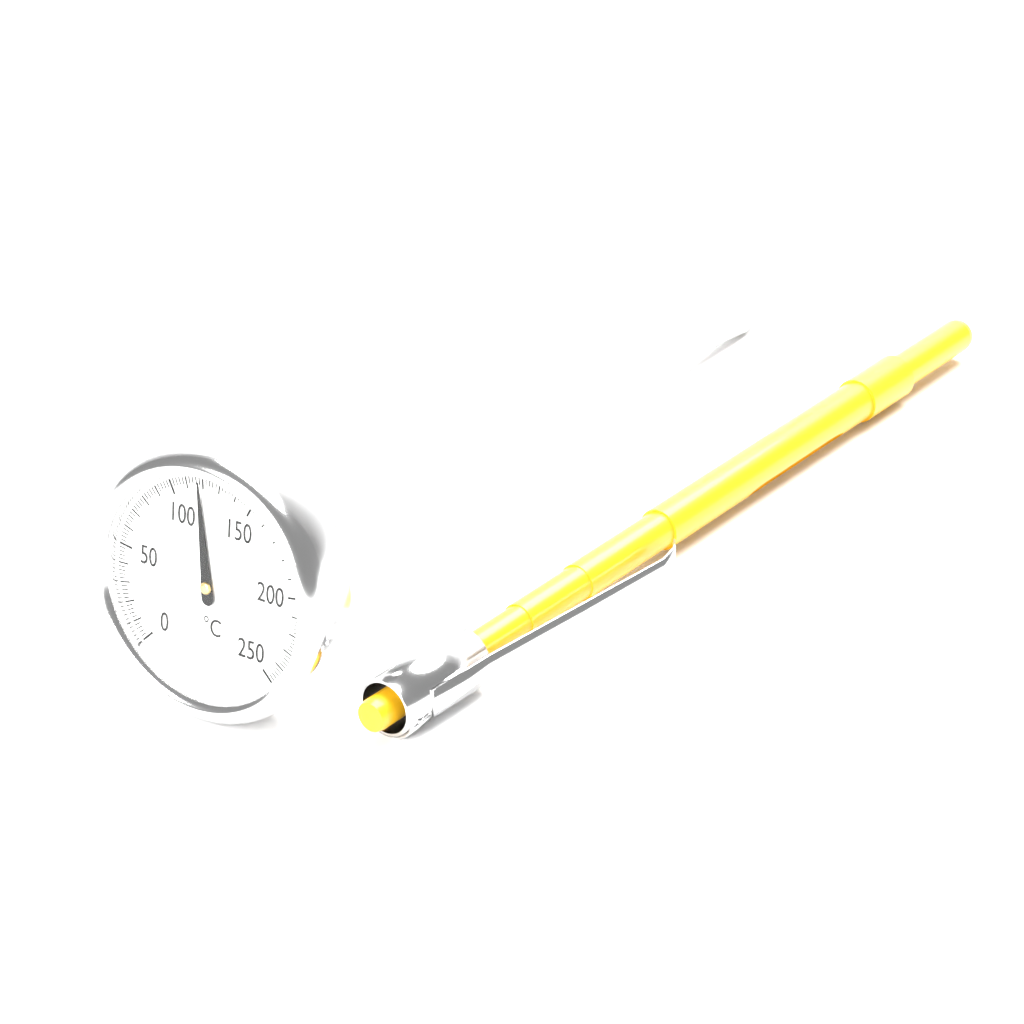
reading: 118 °C
